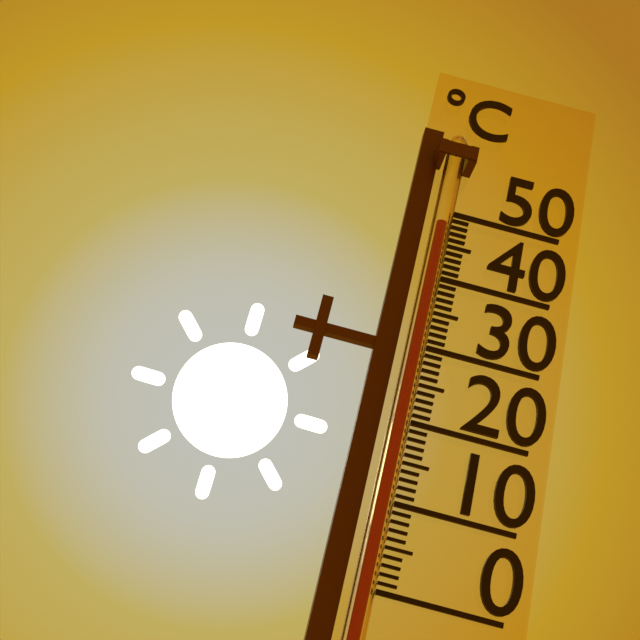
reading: 47 °C
